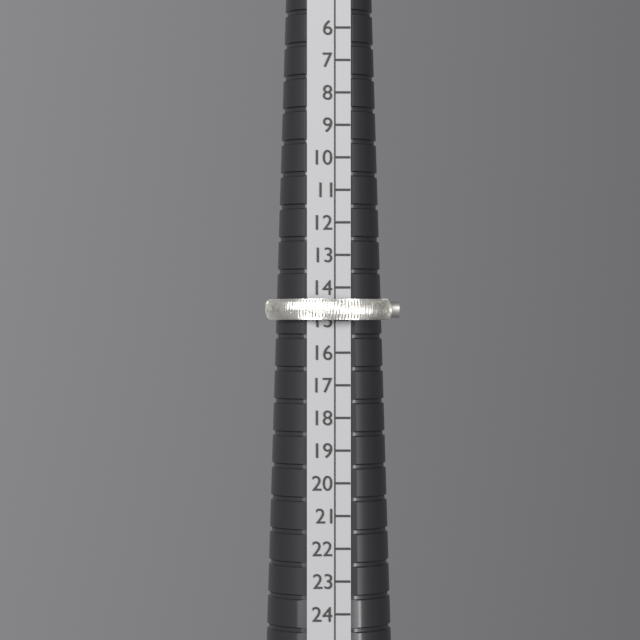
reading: 15 (no unit)
